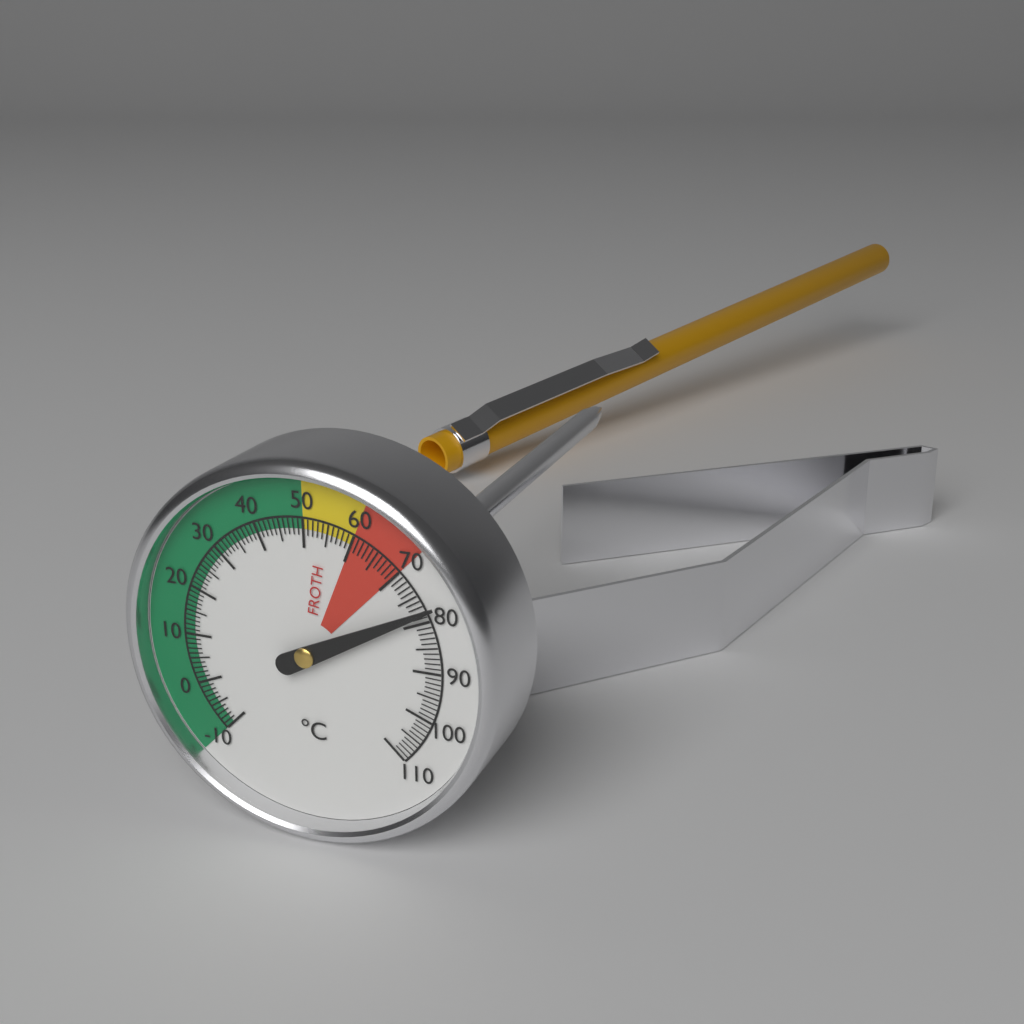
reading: 78 °C
